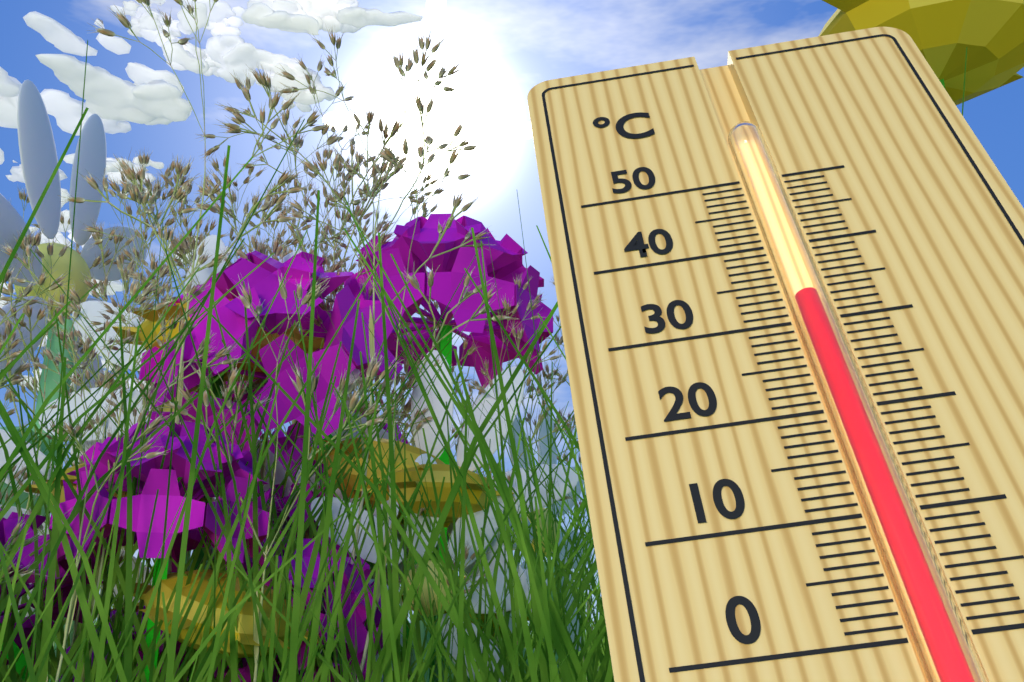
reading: 33 °C
